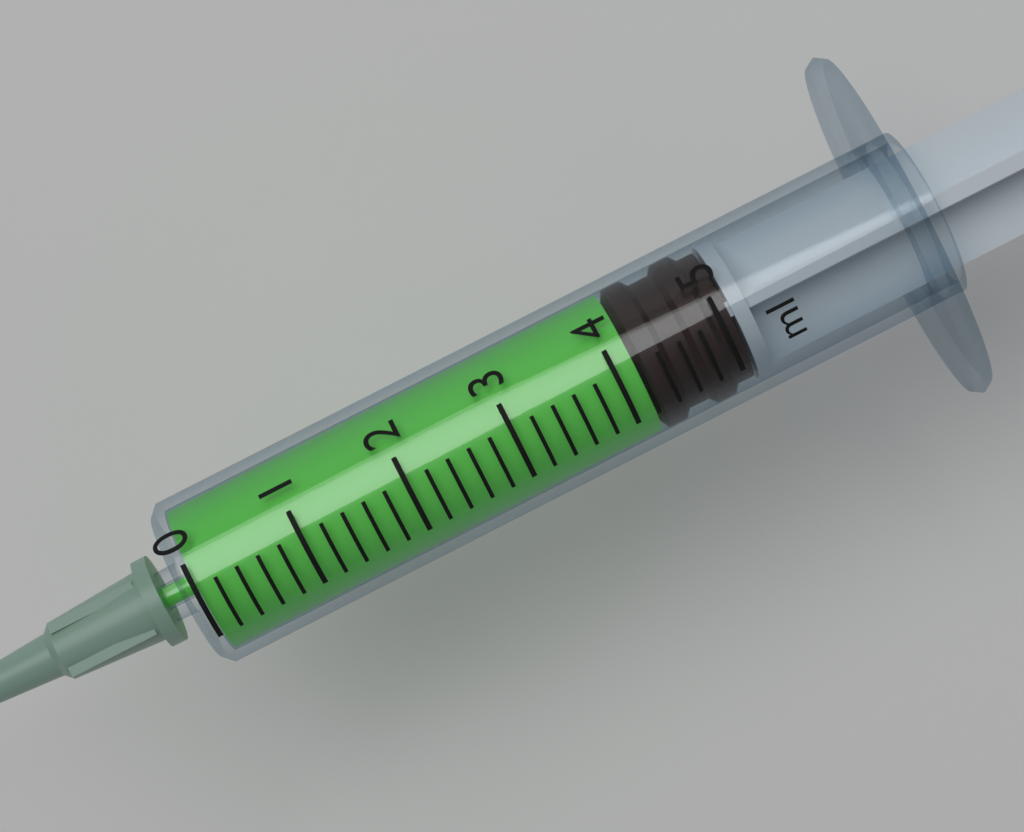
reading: 4.2 ml
